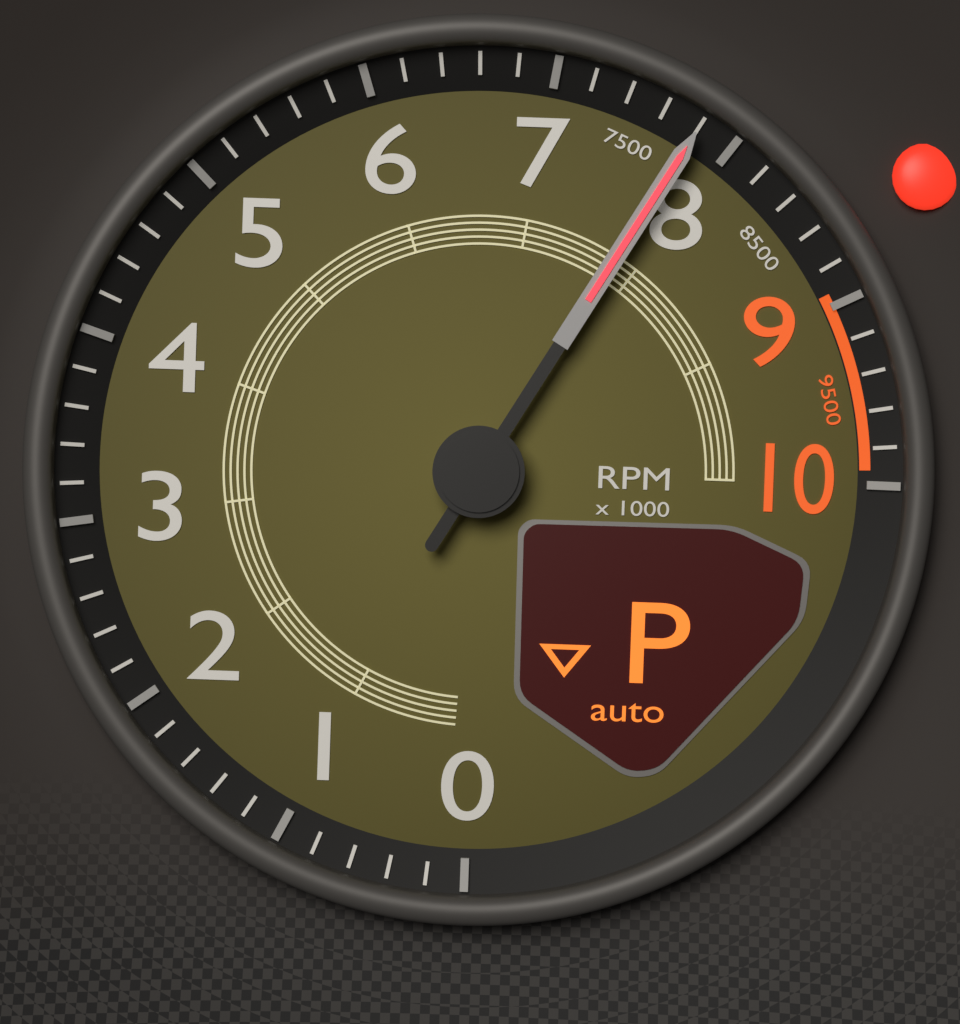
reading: 7800 RPM
